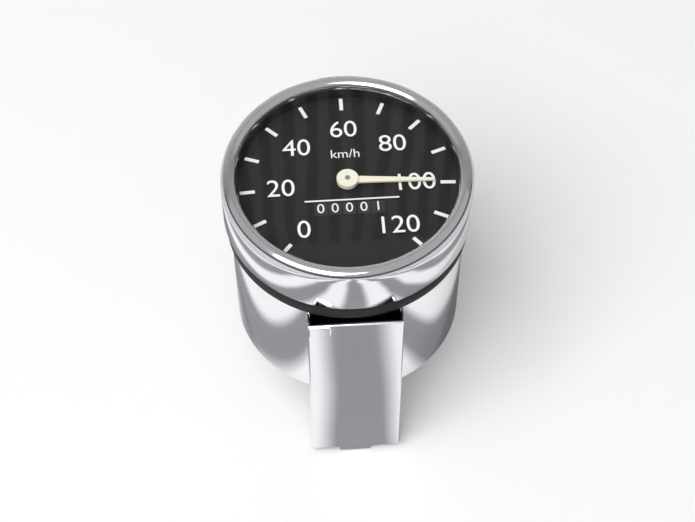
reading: 100 km/h
